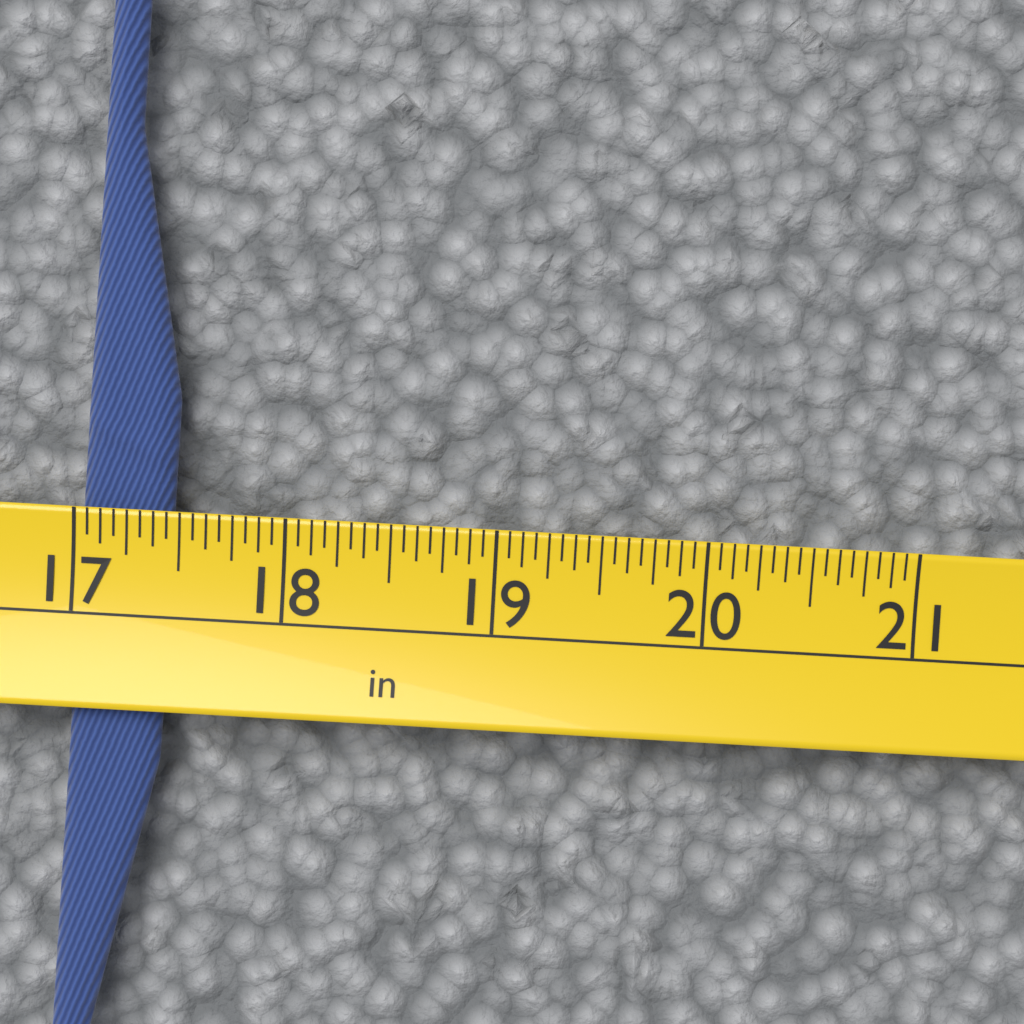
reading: 17.4375 in
